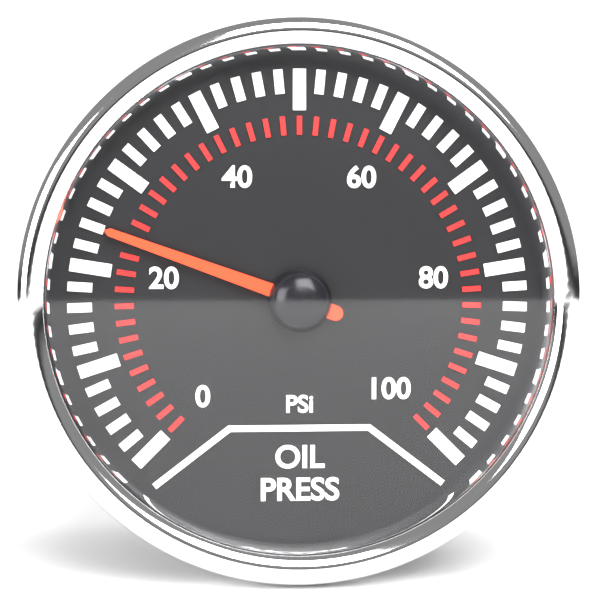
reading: 24 psi
